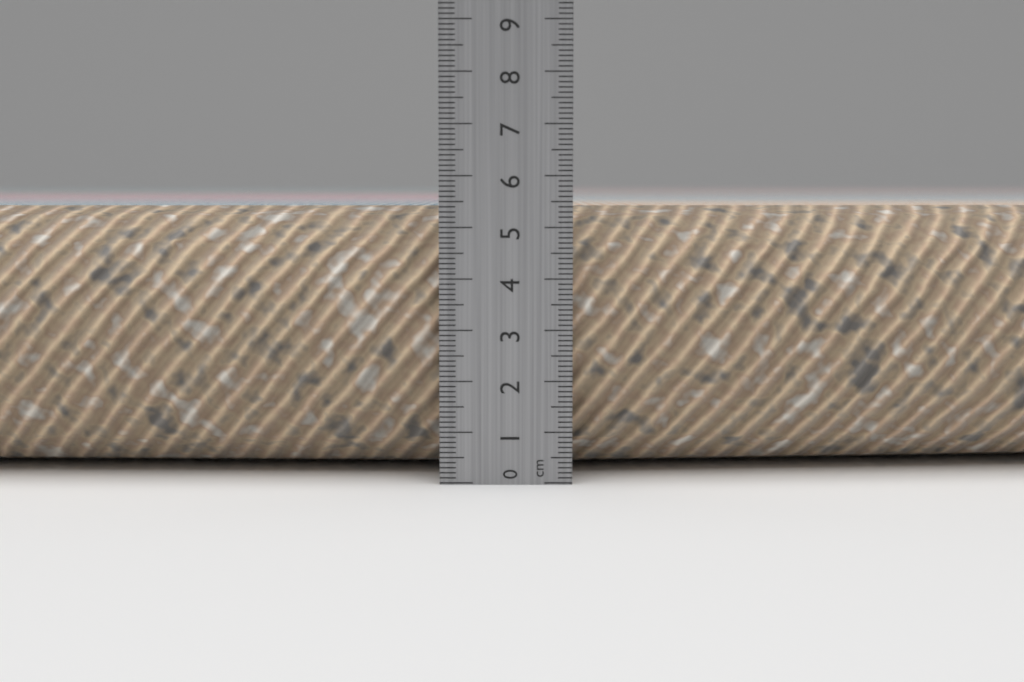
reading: 5.4 cm
